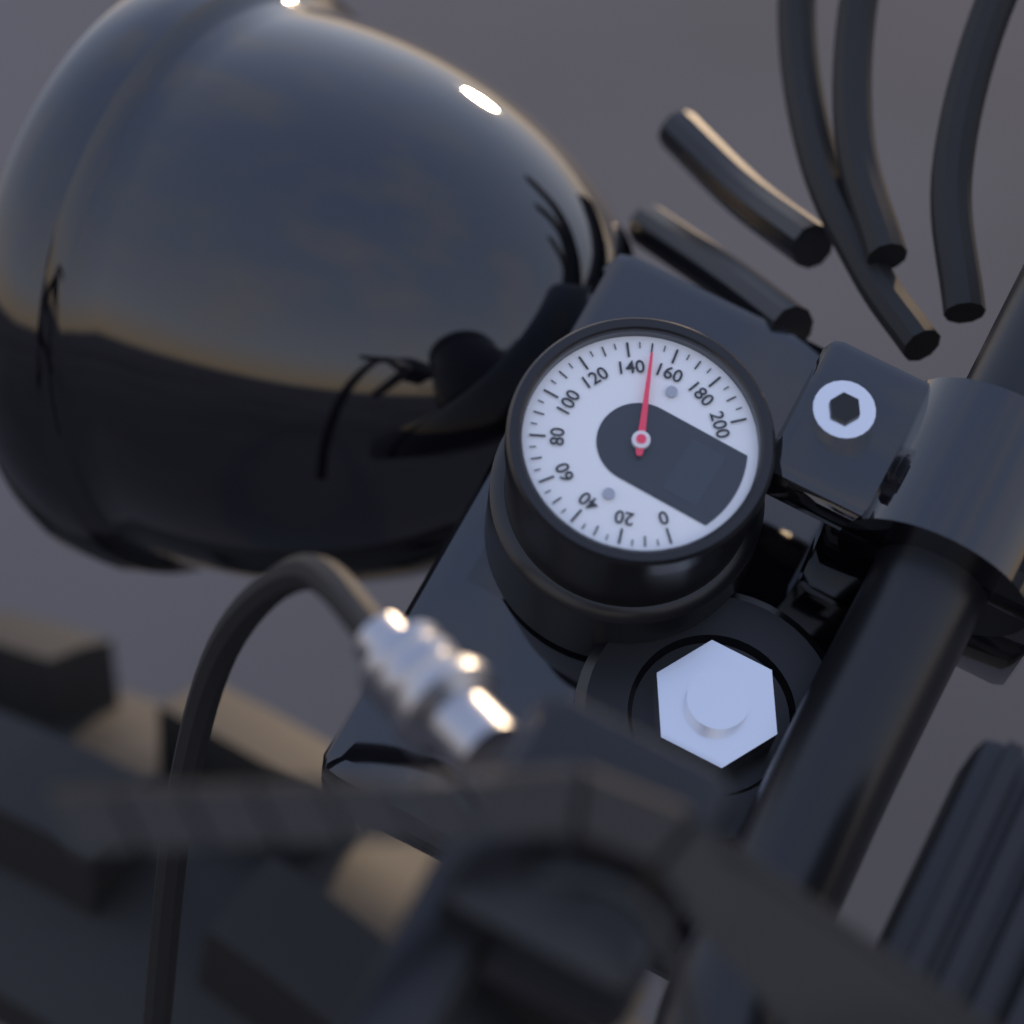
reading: 150 (no unit)
